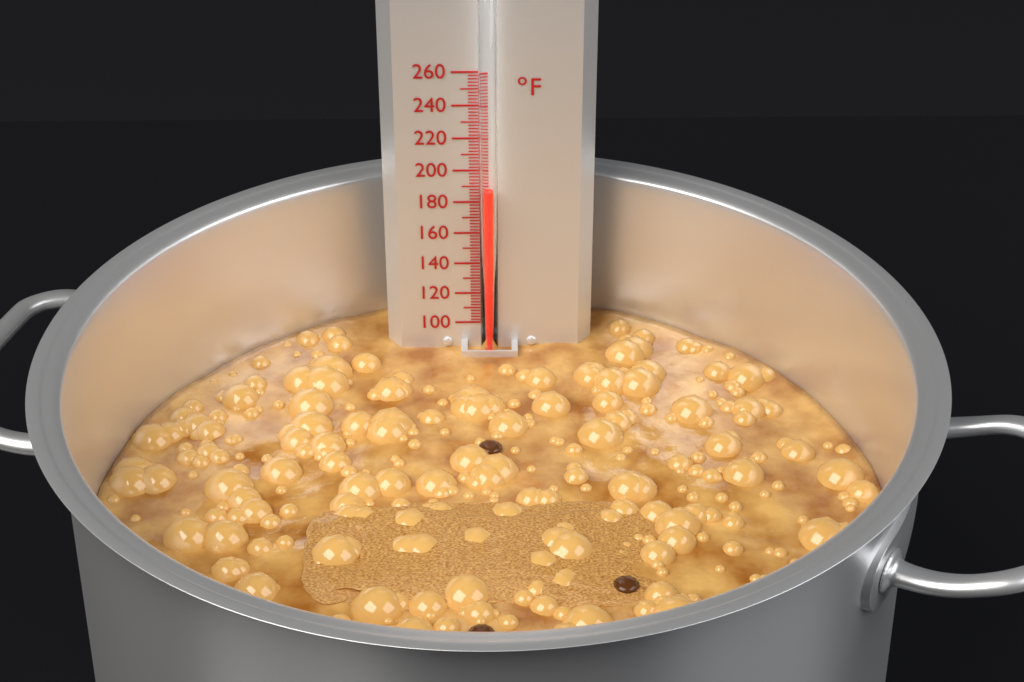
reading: 190 °F
